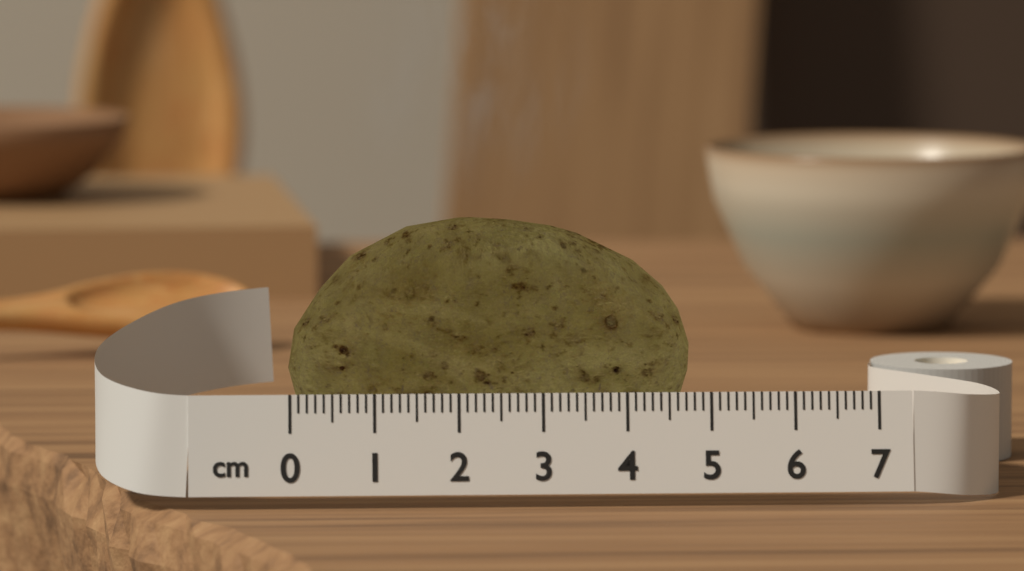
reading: 4.9 cm
